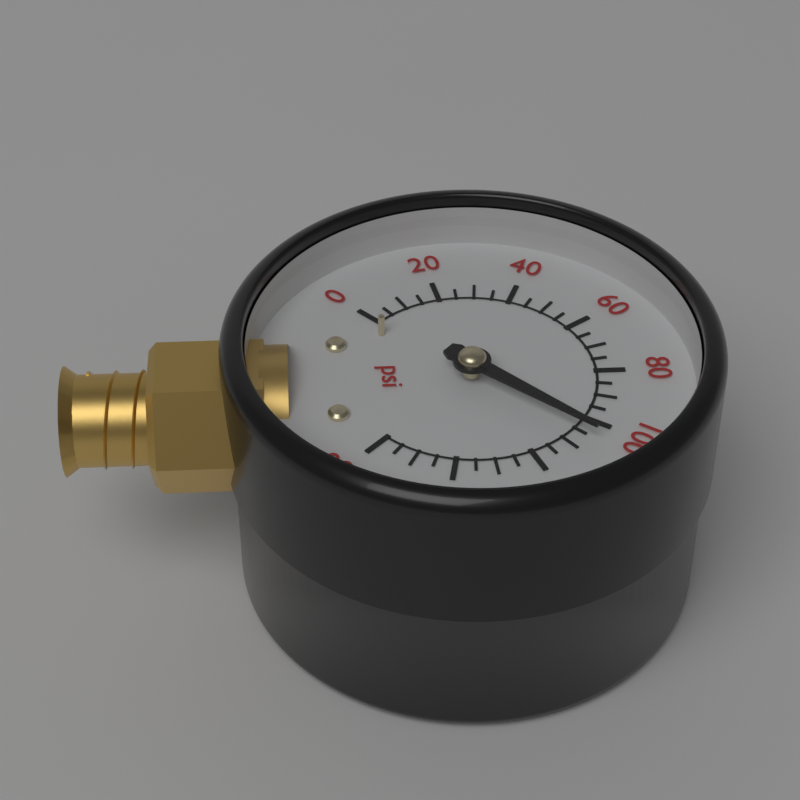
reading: 105 psi
